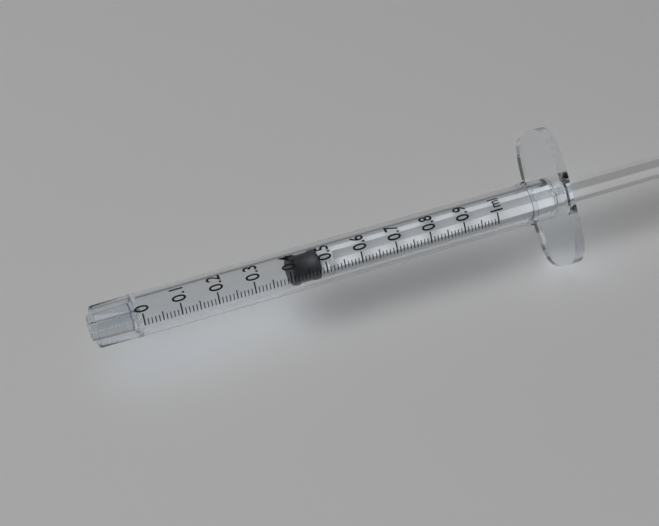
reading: 0.41 ml
